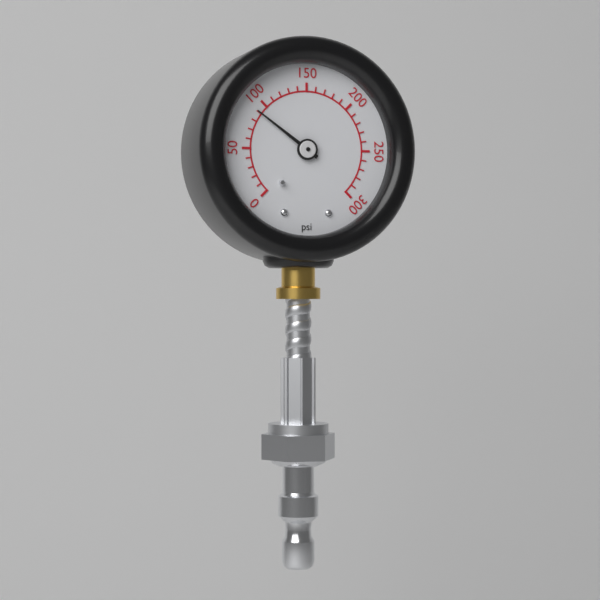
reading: 90 psi
